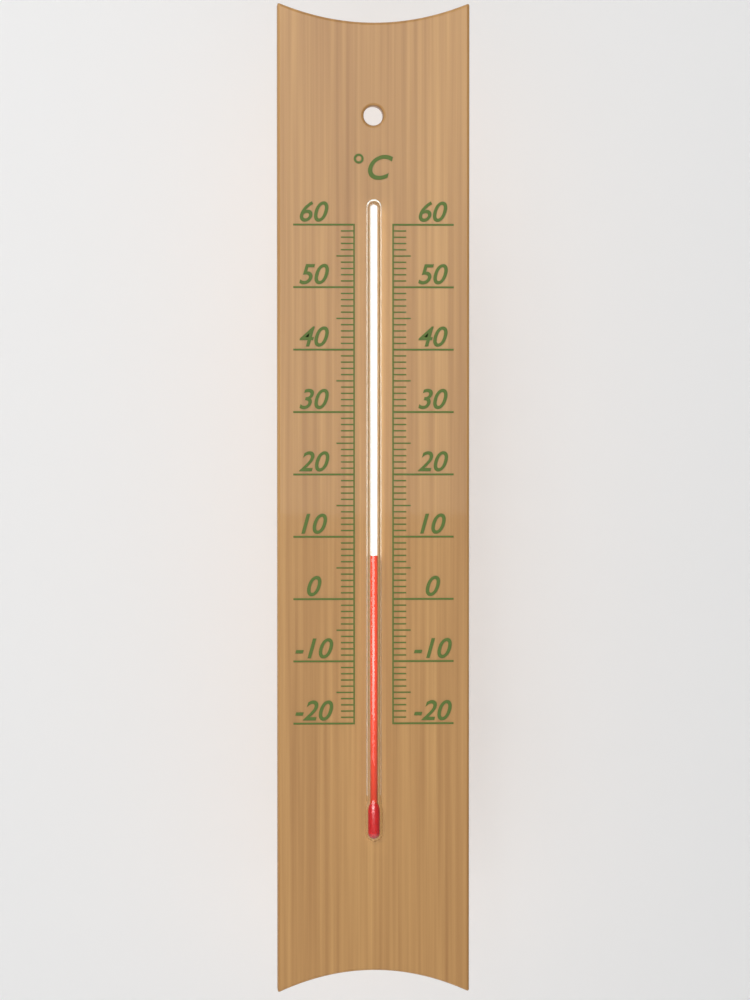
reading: 7 °C
